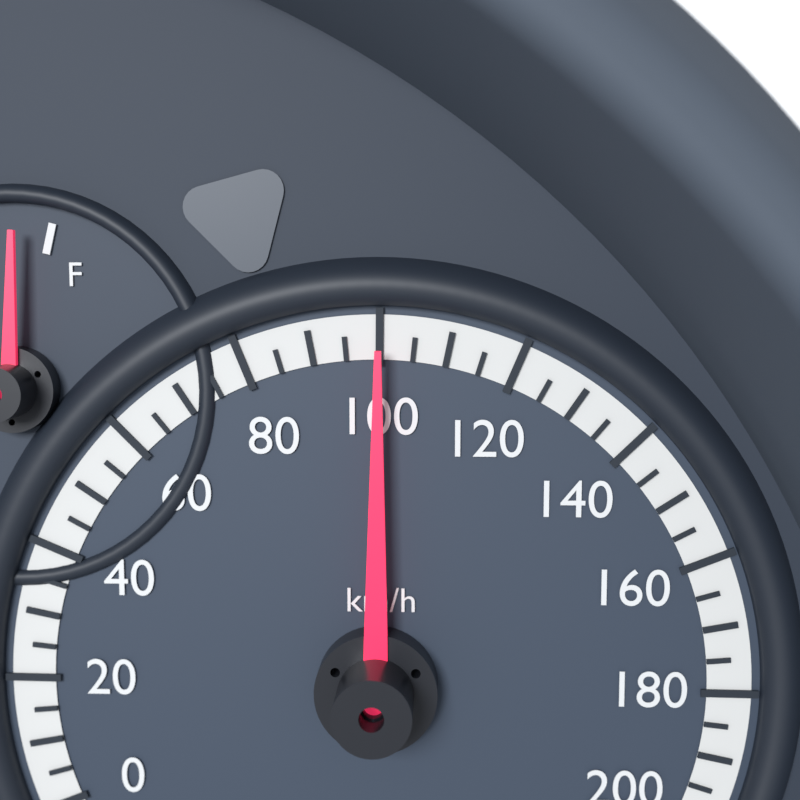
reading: 100 km/h
